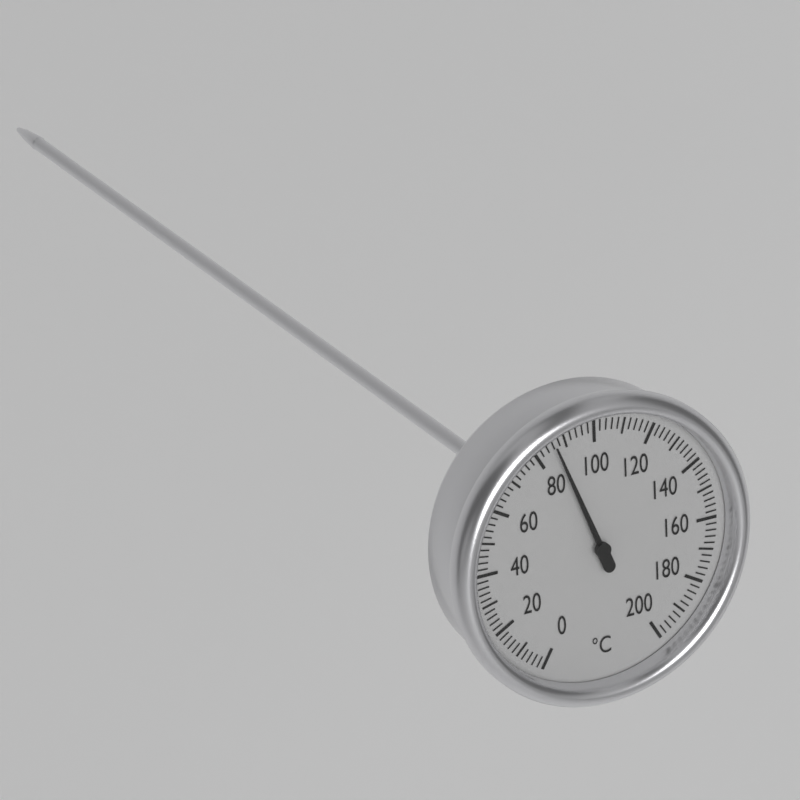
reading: 86 °C
